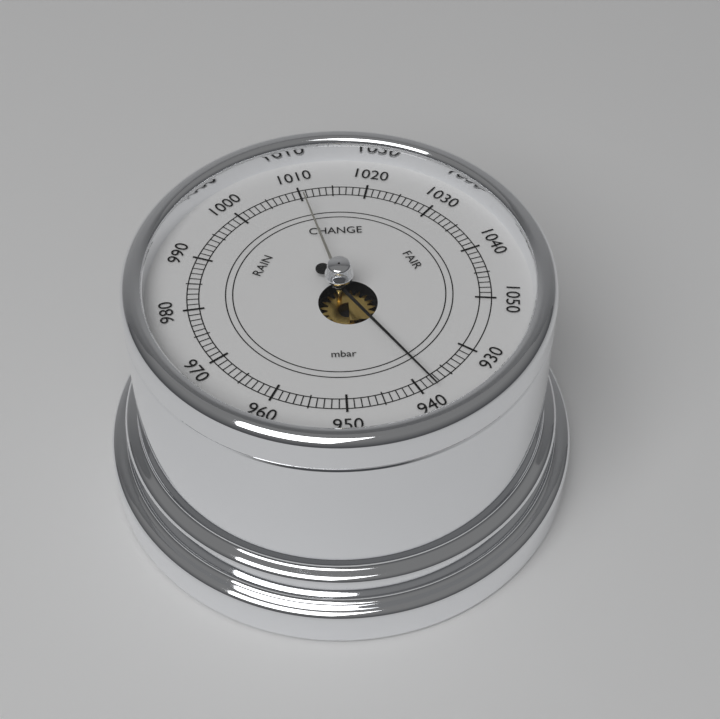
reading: 938 mbar
